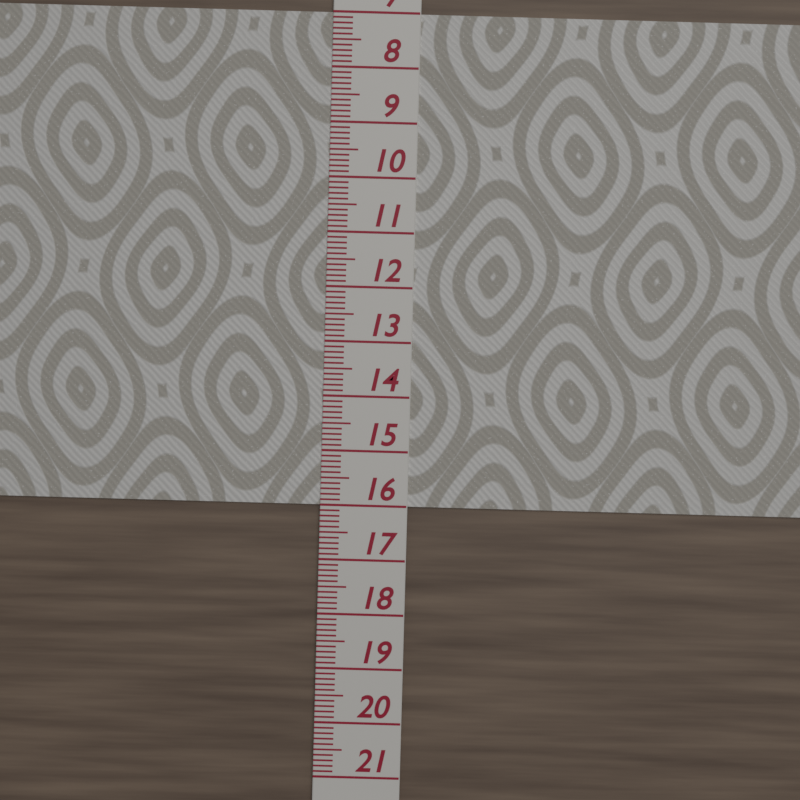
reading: 16.0 (no unit)
